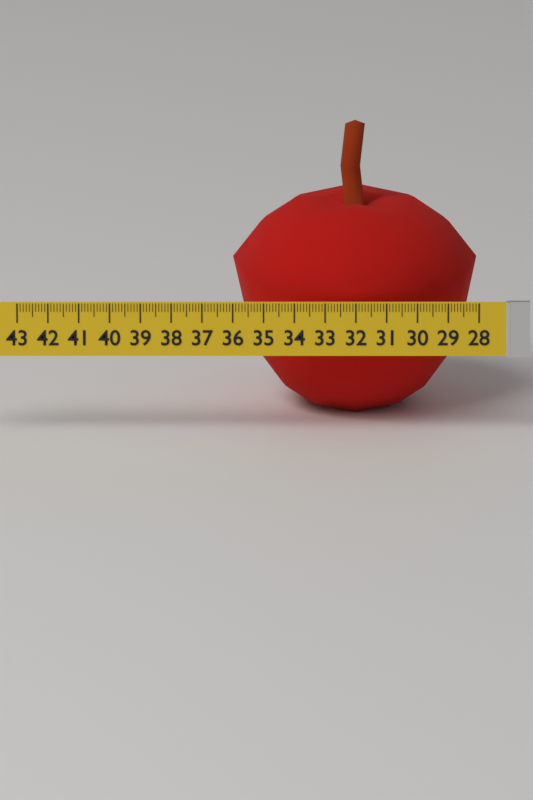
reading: 36.0 (no unit)
